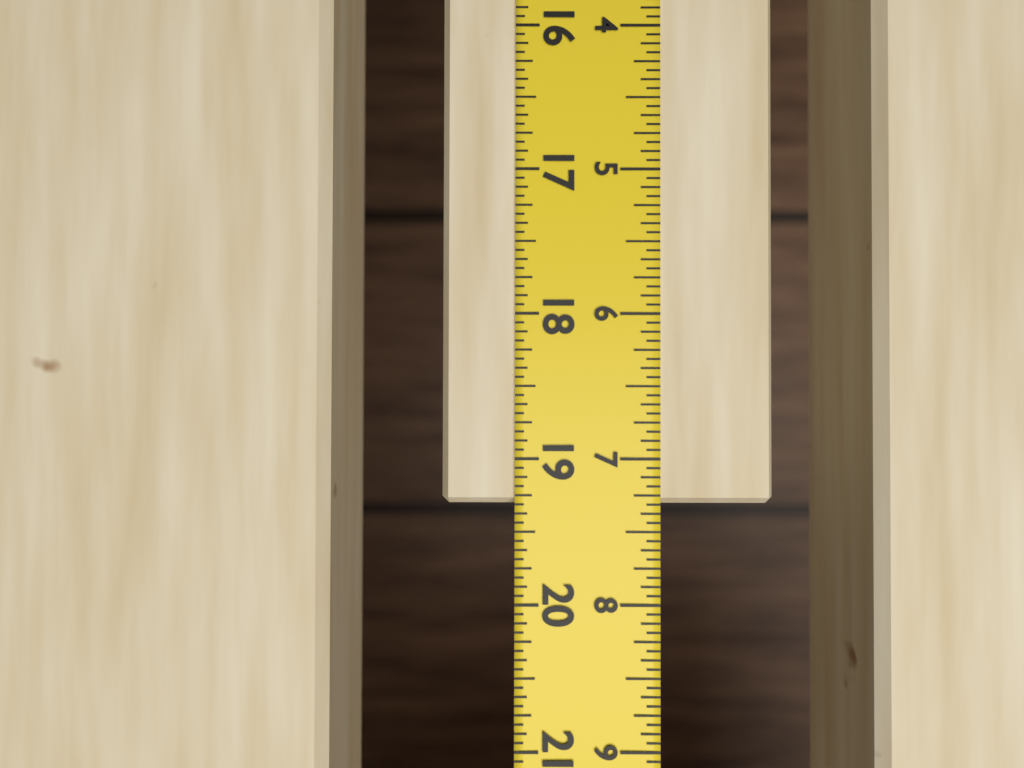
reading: 19.3125 in
